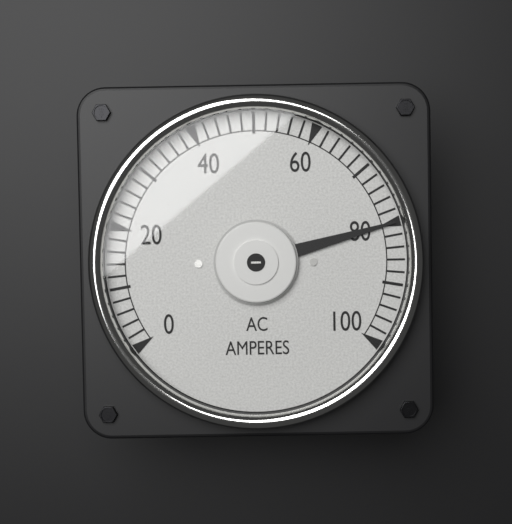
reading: 80 A
